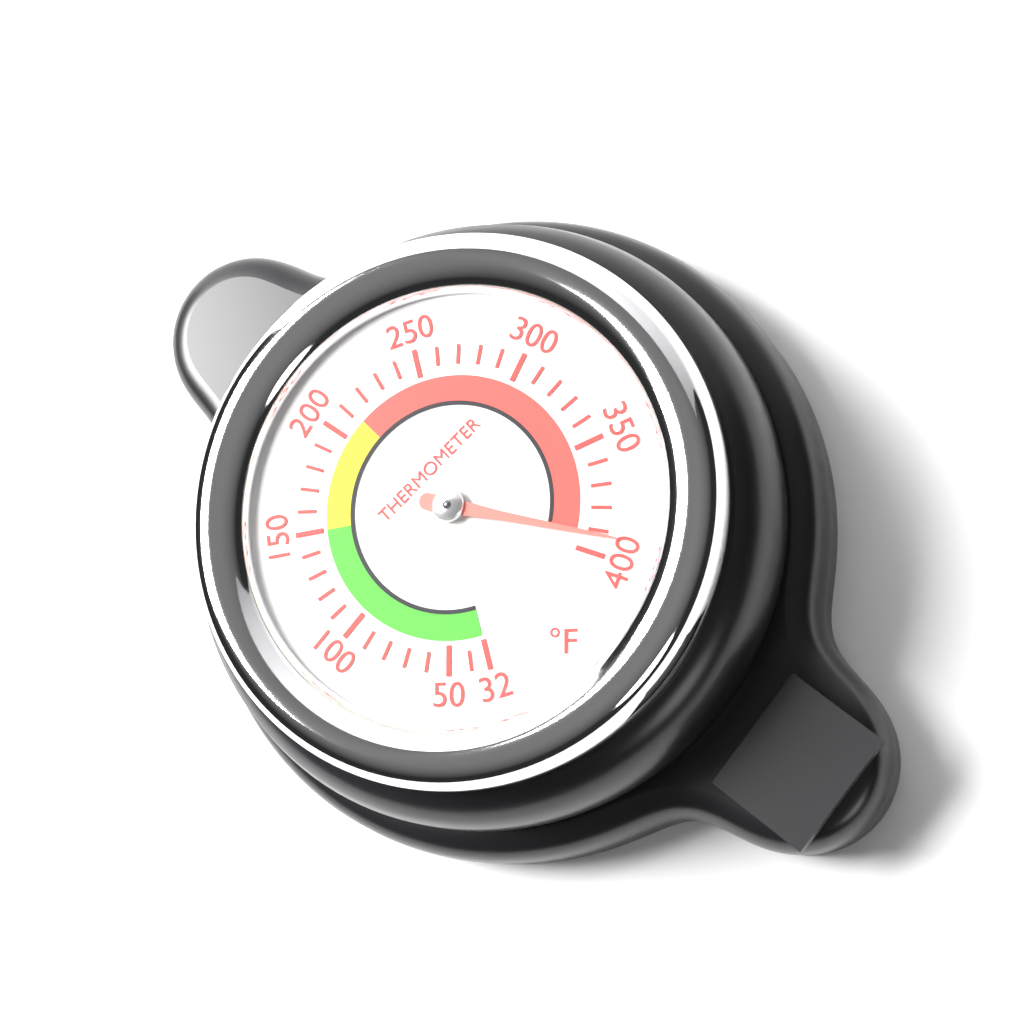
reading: 392 °F
